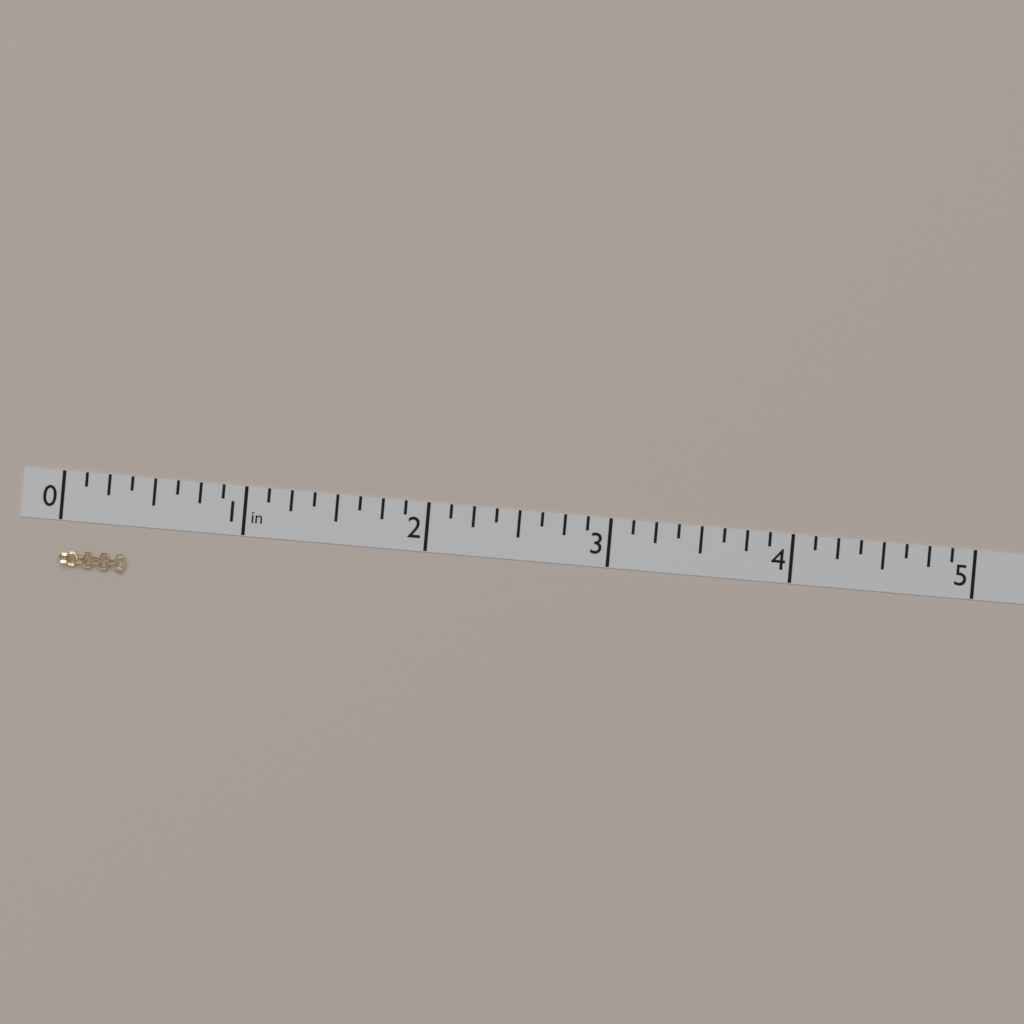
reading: 0.375 in
